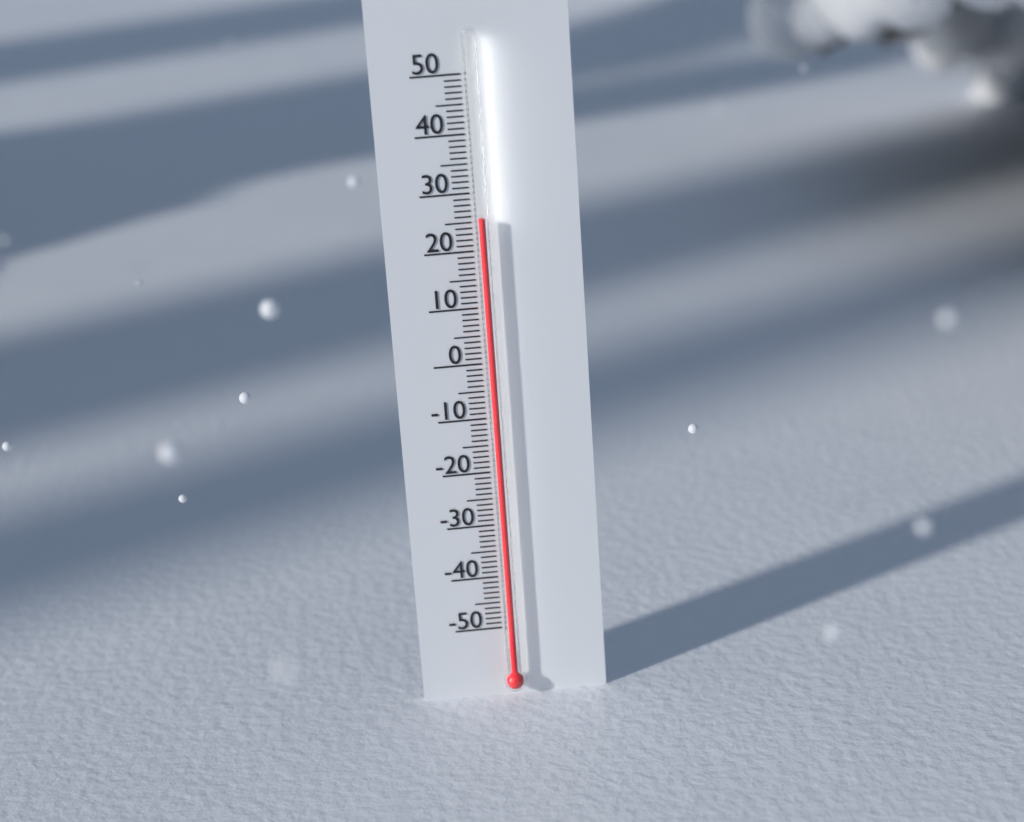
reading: 26 (no unit)
